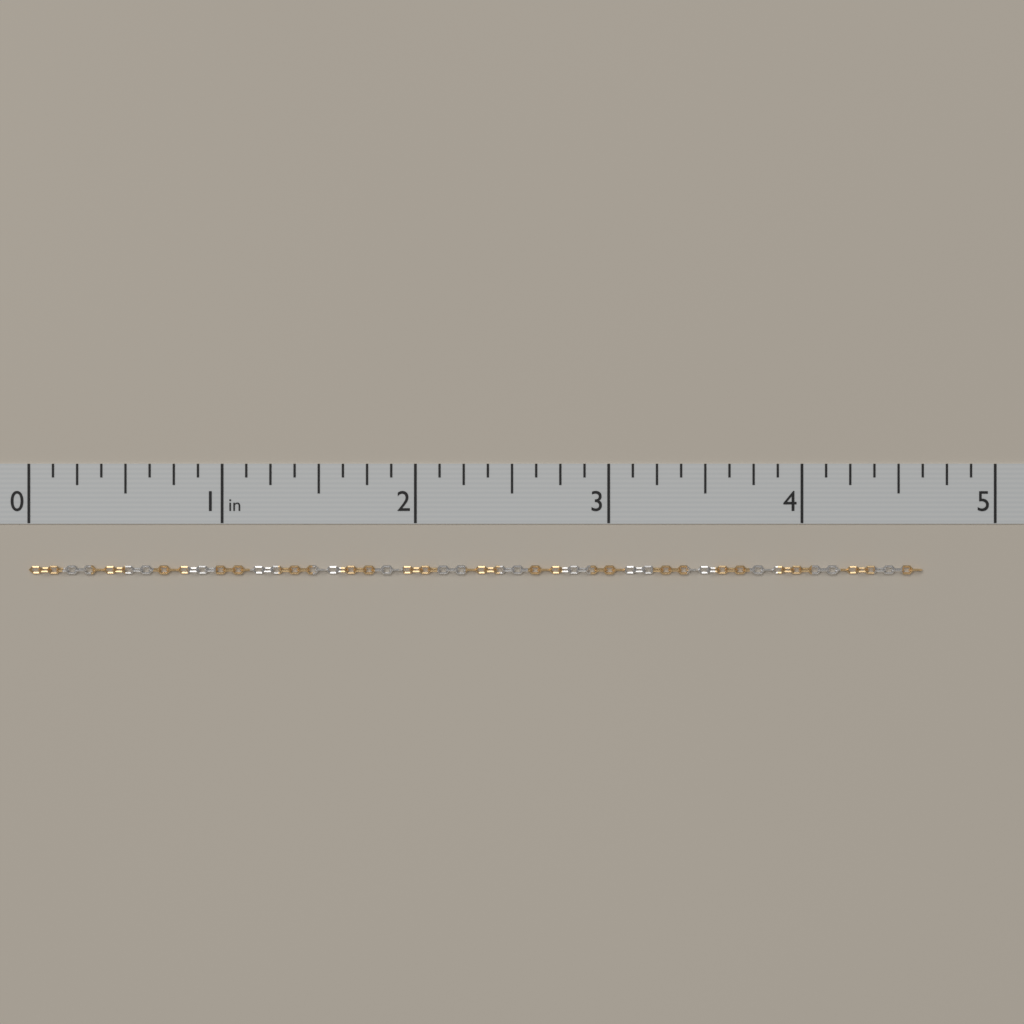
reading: 4.625 in
